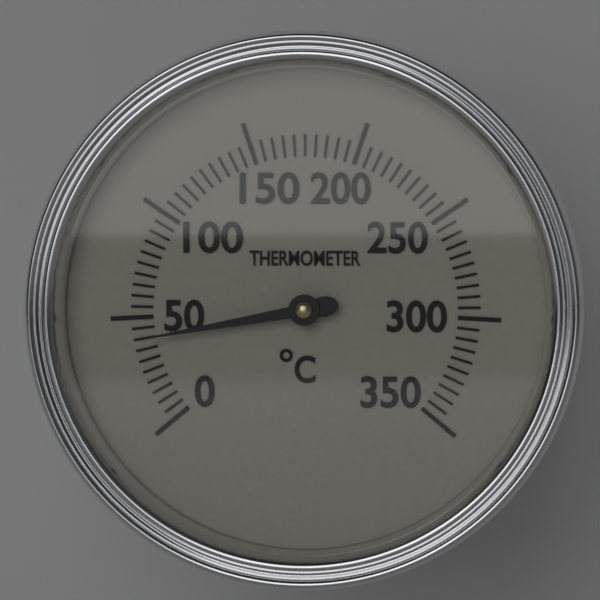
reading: 40 °C
